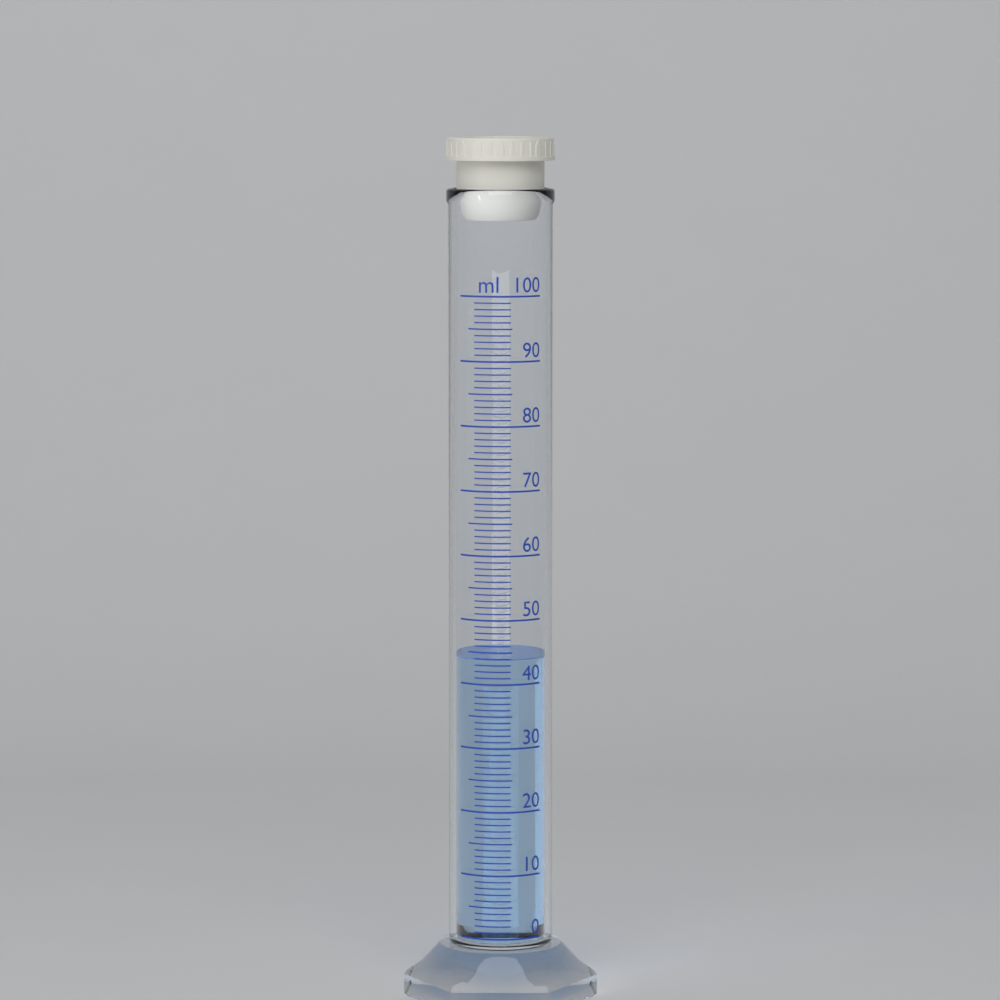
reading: 44 ml
